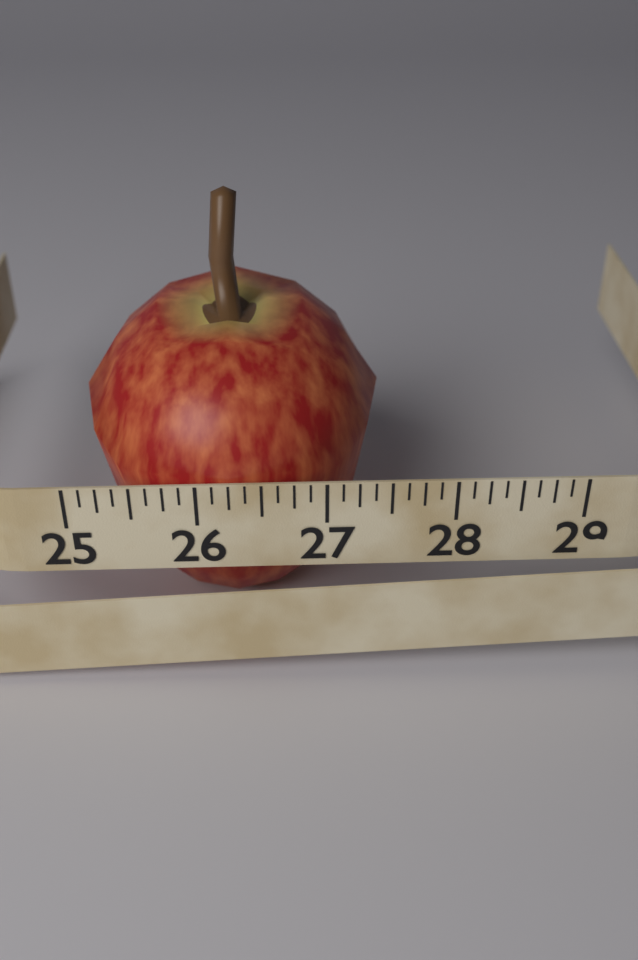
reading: 27.500 (no unit)
